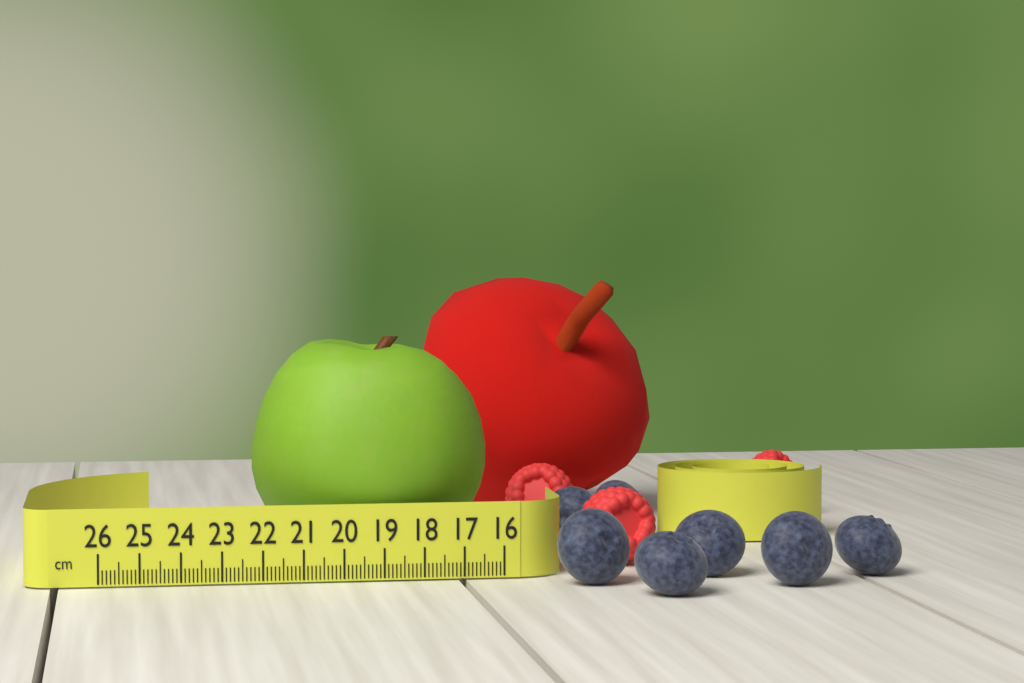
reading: 22.1 cm
